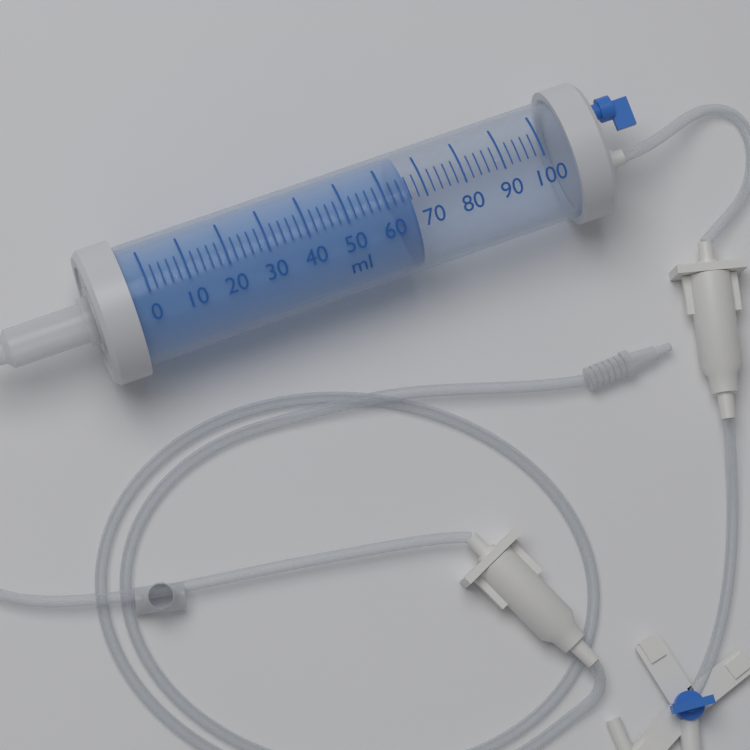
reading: 66 ml
